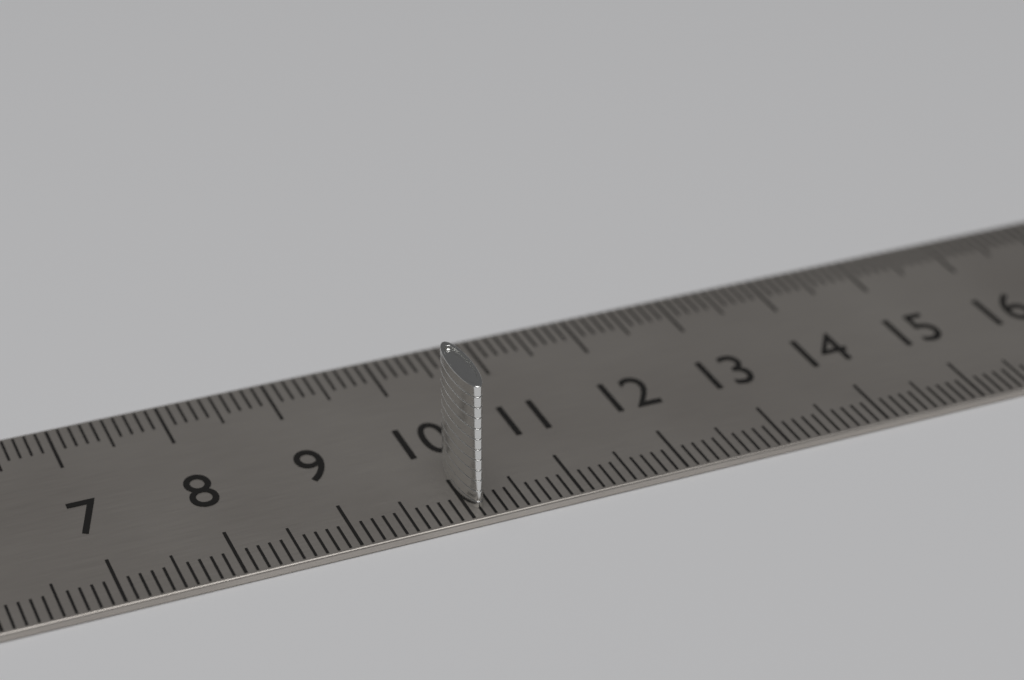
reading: 10.2 cm
